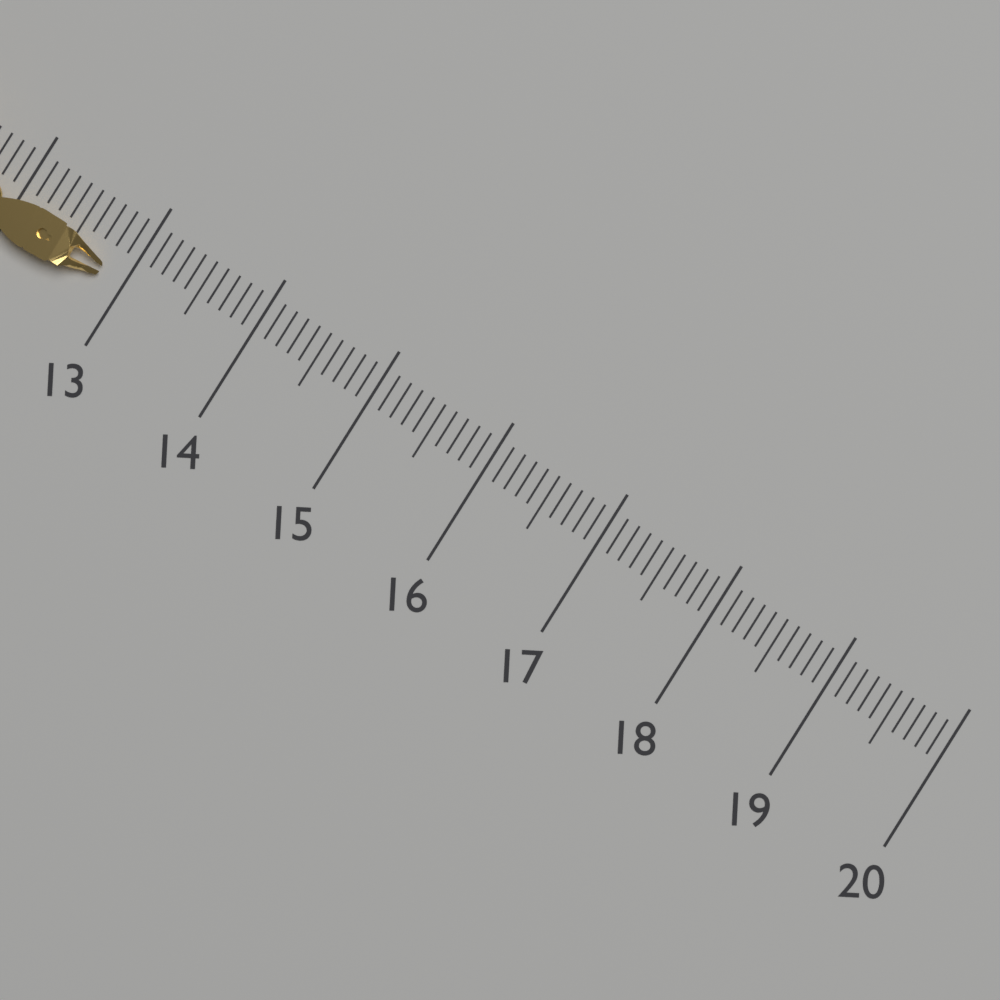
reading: 12.8 (no unit)
